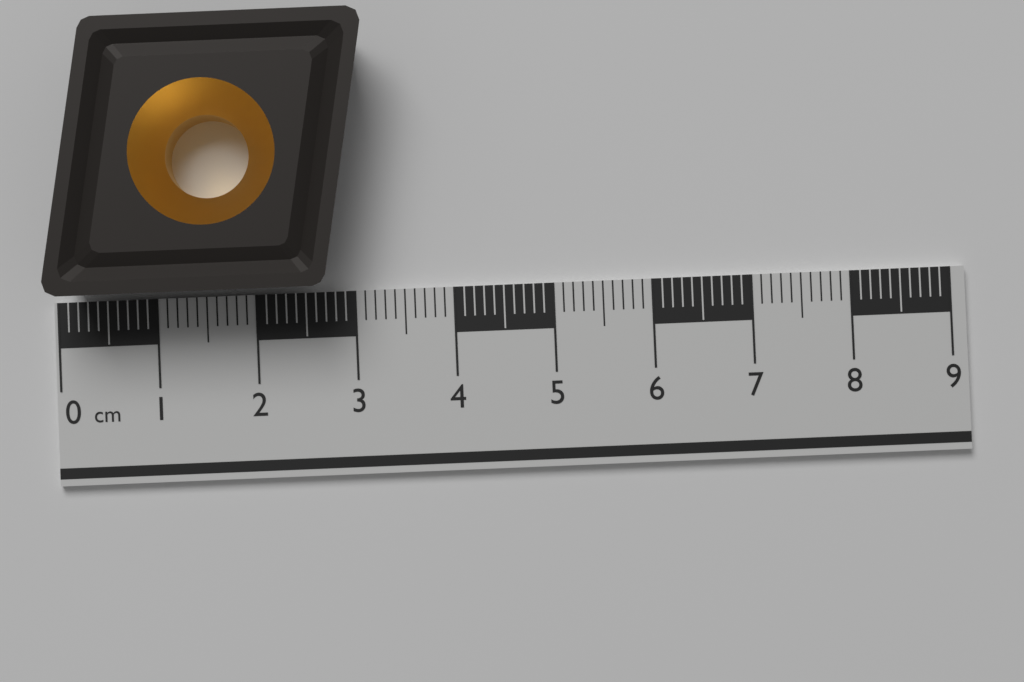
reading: 3.2 cm
